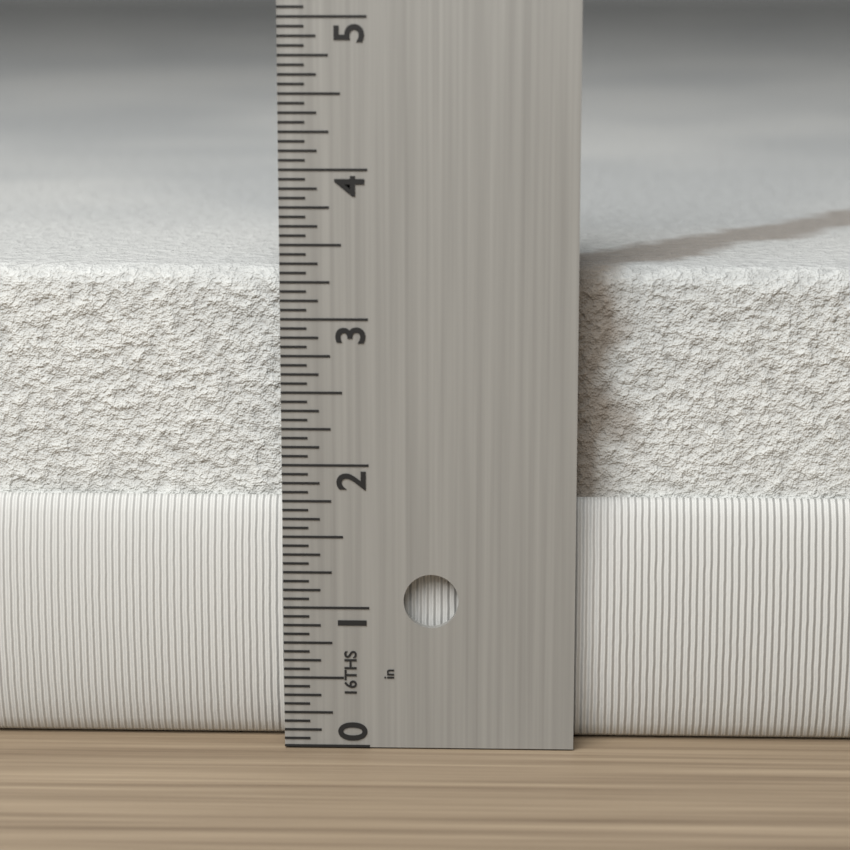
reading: 3.3125 in
